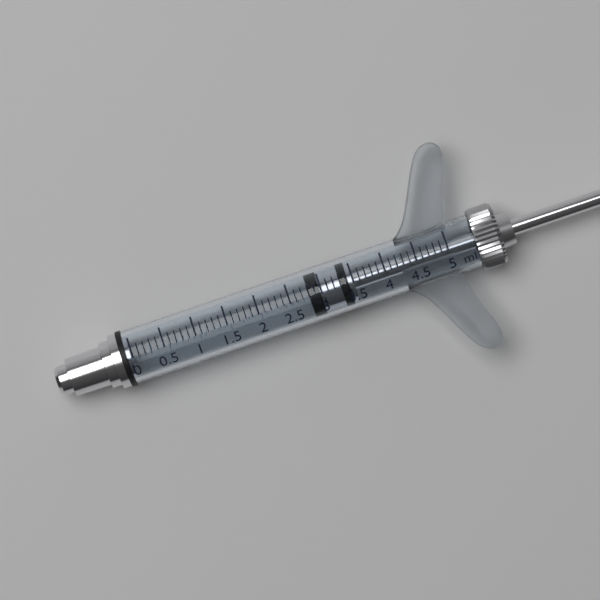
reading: 2.8 ml
